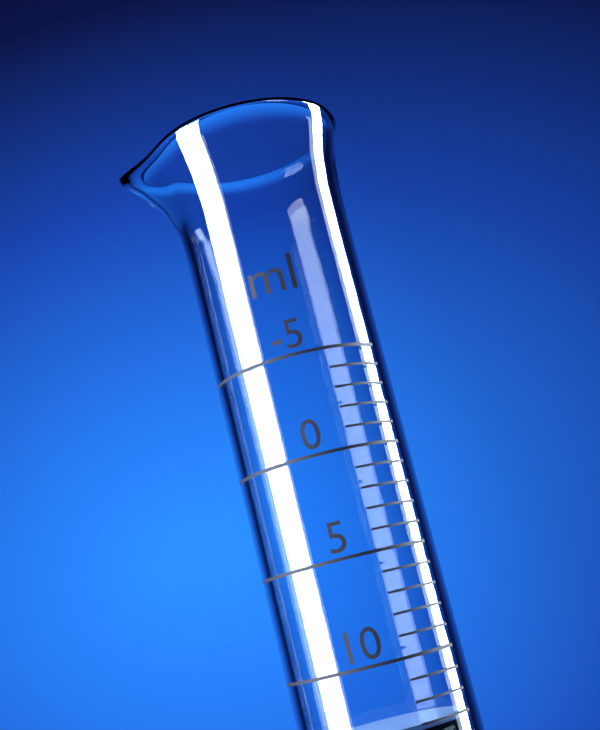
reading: 13 ml
